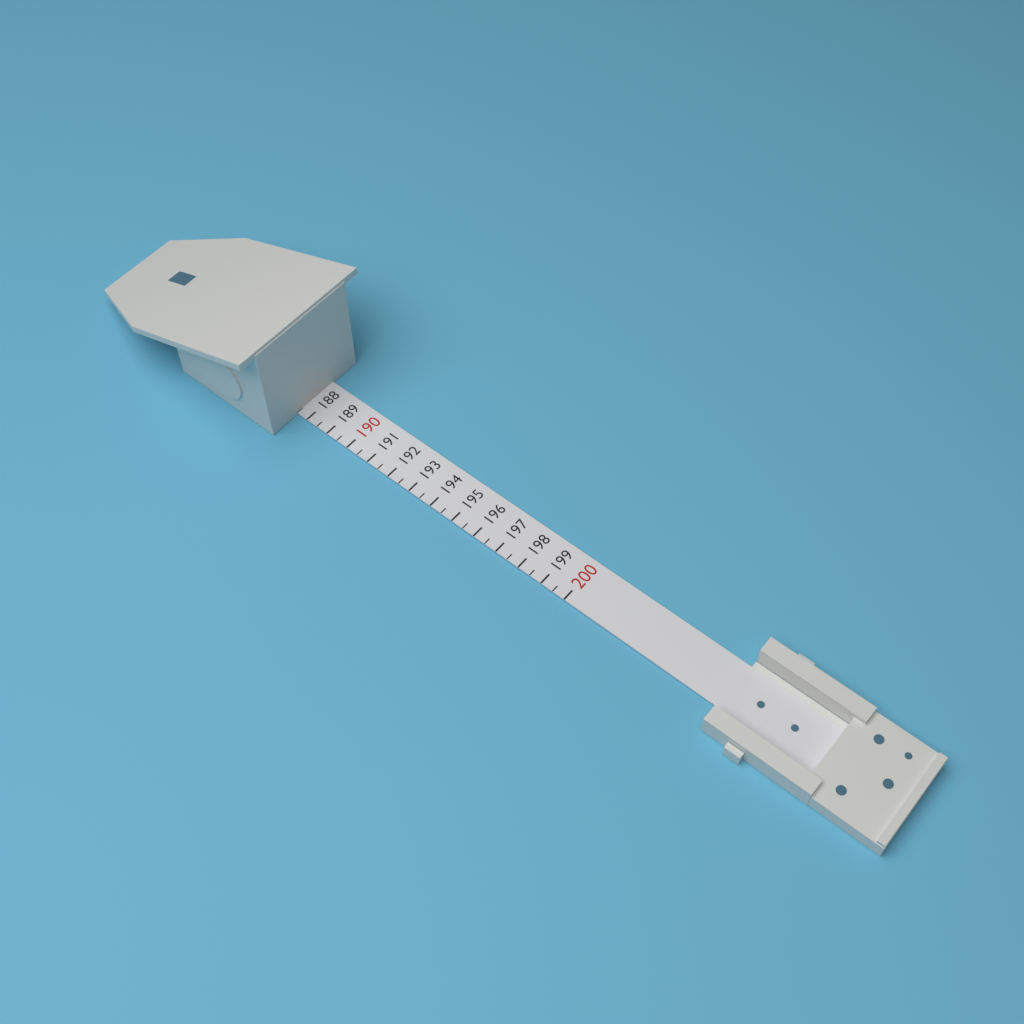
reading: 187.5 (no unit)
